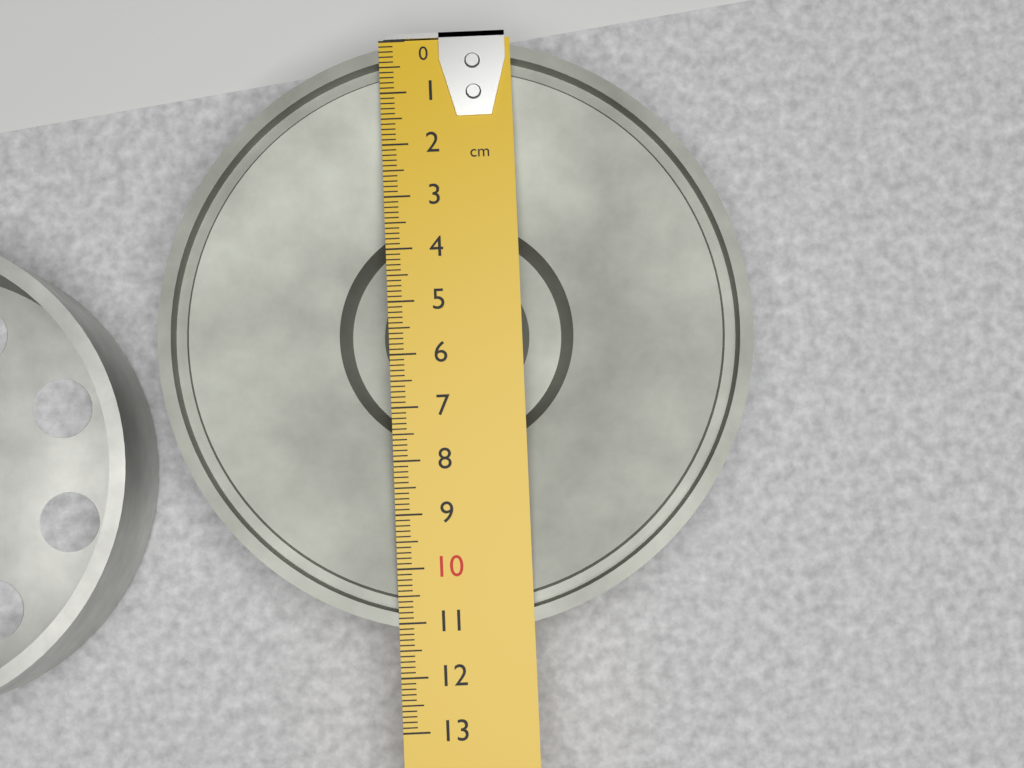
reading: 11.2 cm
